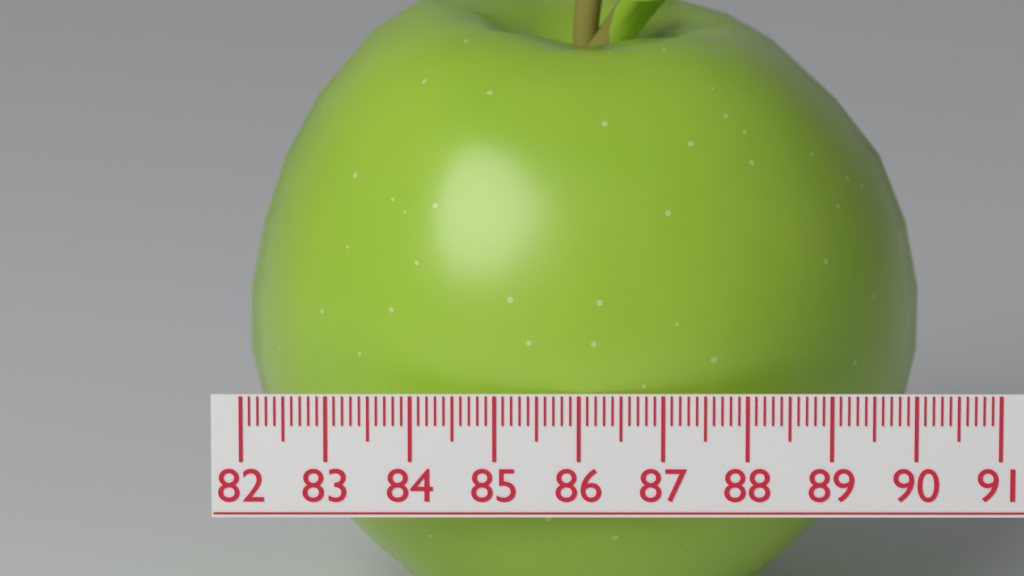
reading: 90.2 (no unit)
